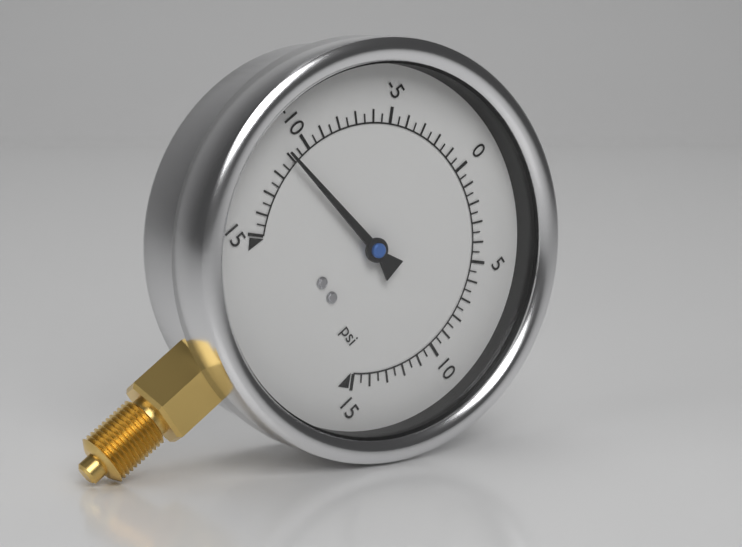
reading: -11.0 psi
